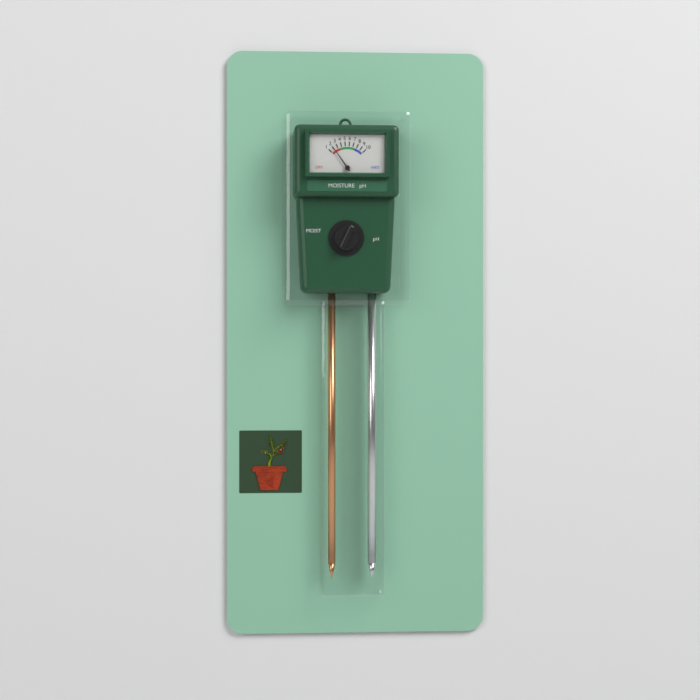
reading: 2 (no unit)
